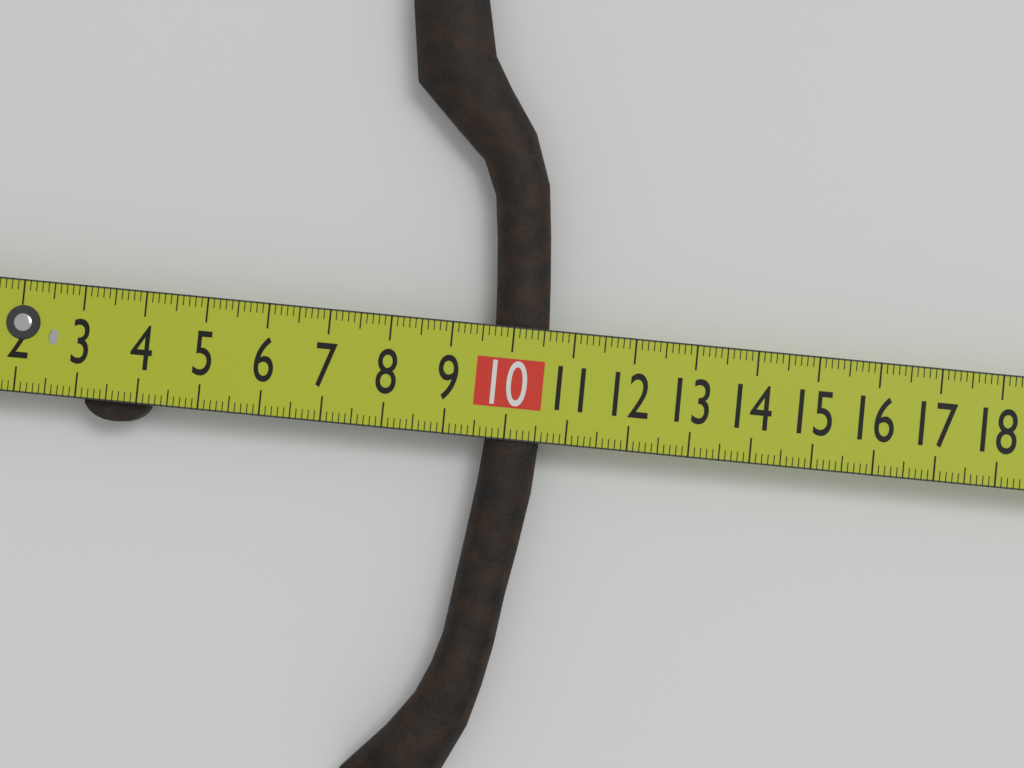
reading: 10.6 cm
